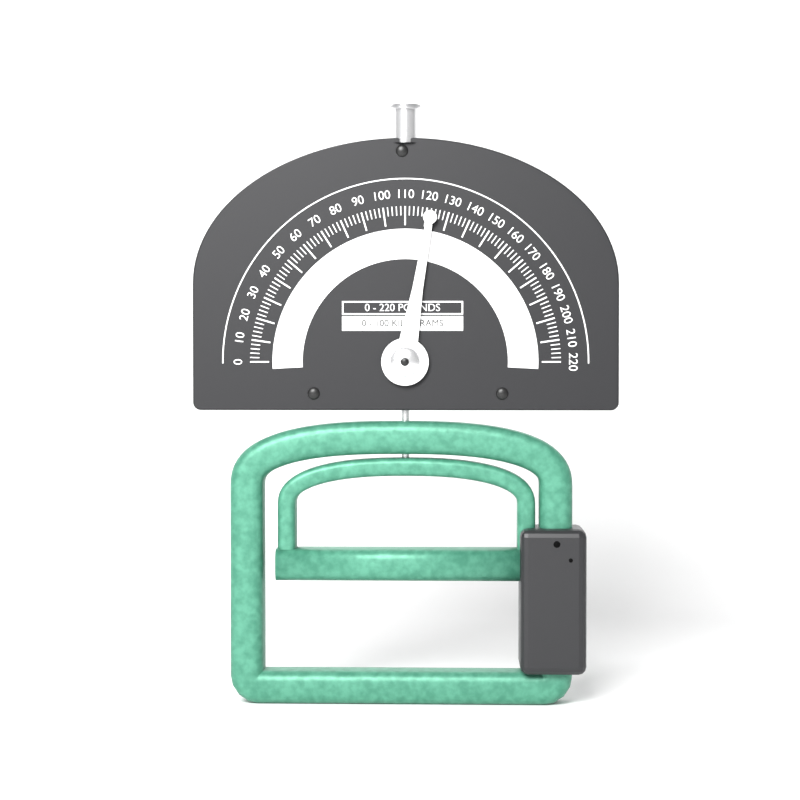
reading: 122 lb
